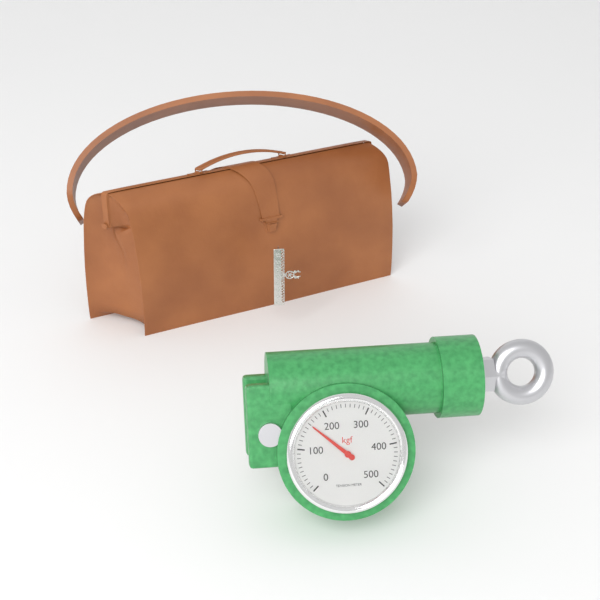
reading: 160 kgf
